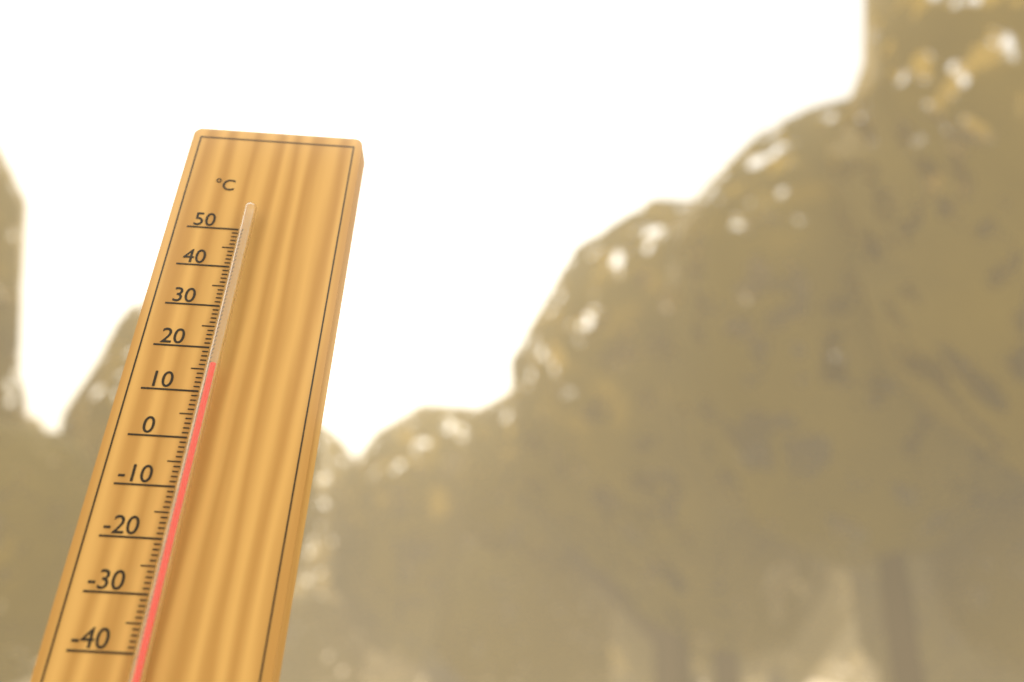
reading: 15 °C
